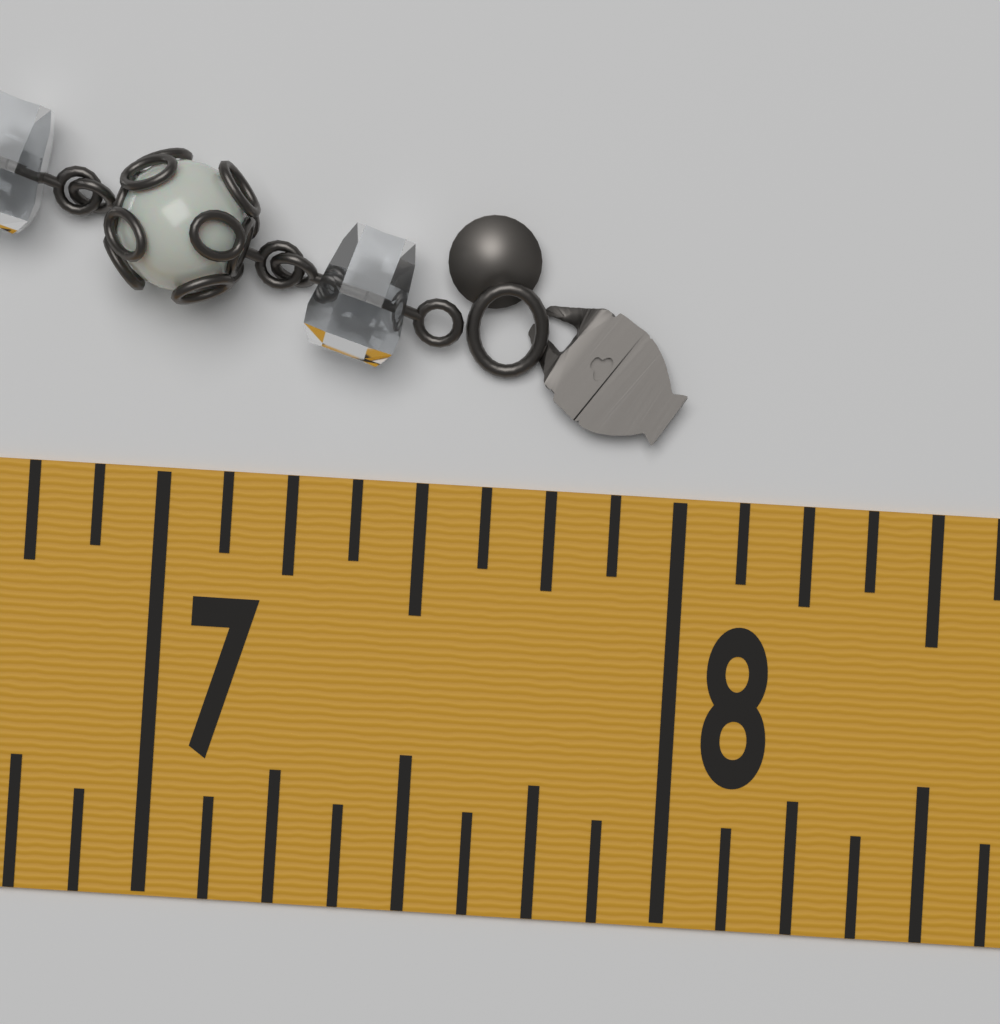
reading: 8.000 in
